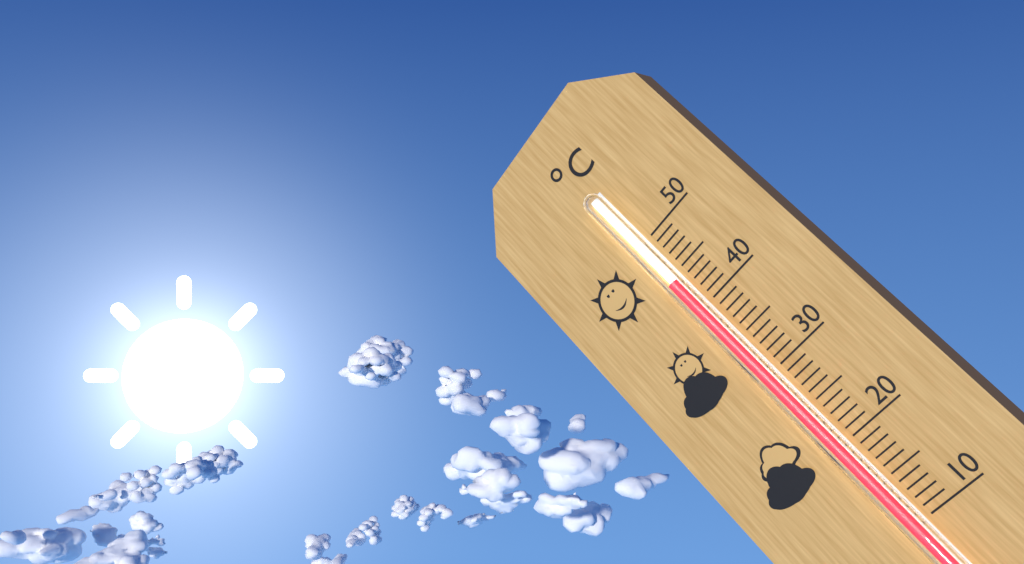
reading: 44 °C
